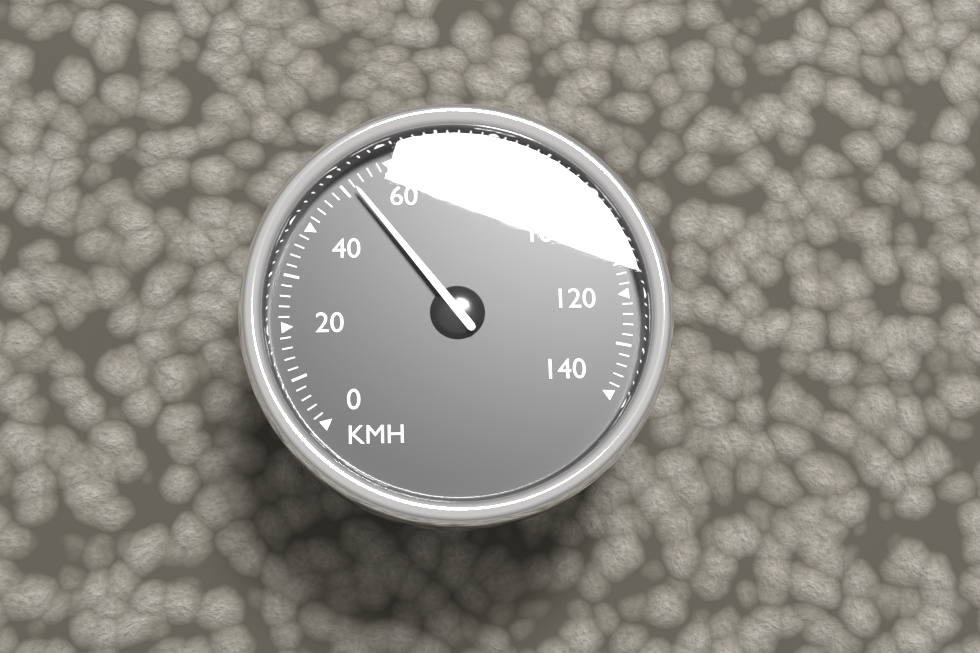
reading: 52 km/h
